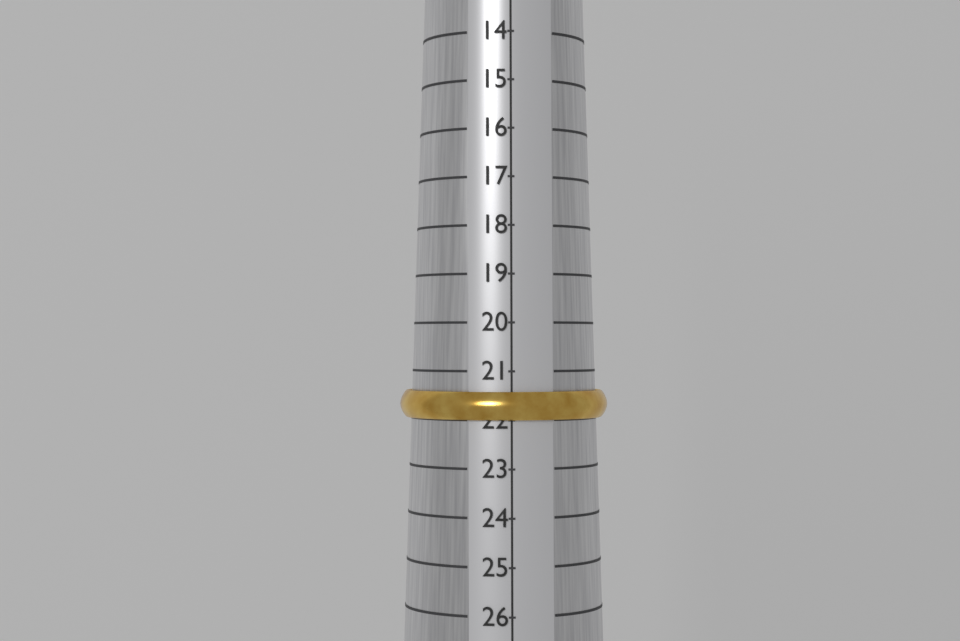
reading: 22 (no unit)
